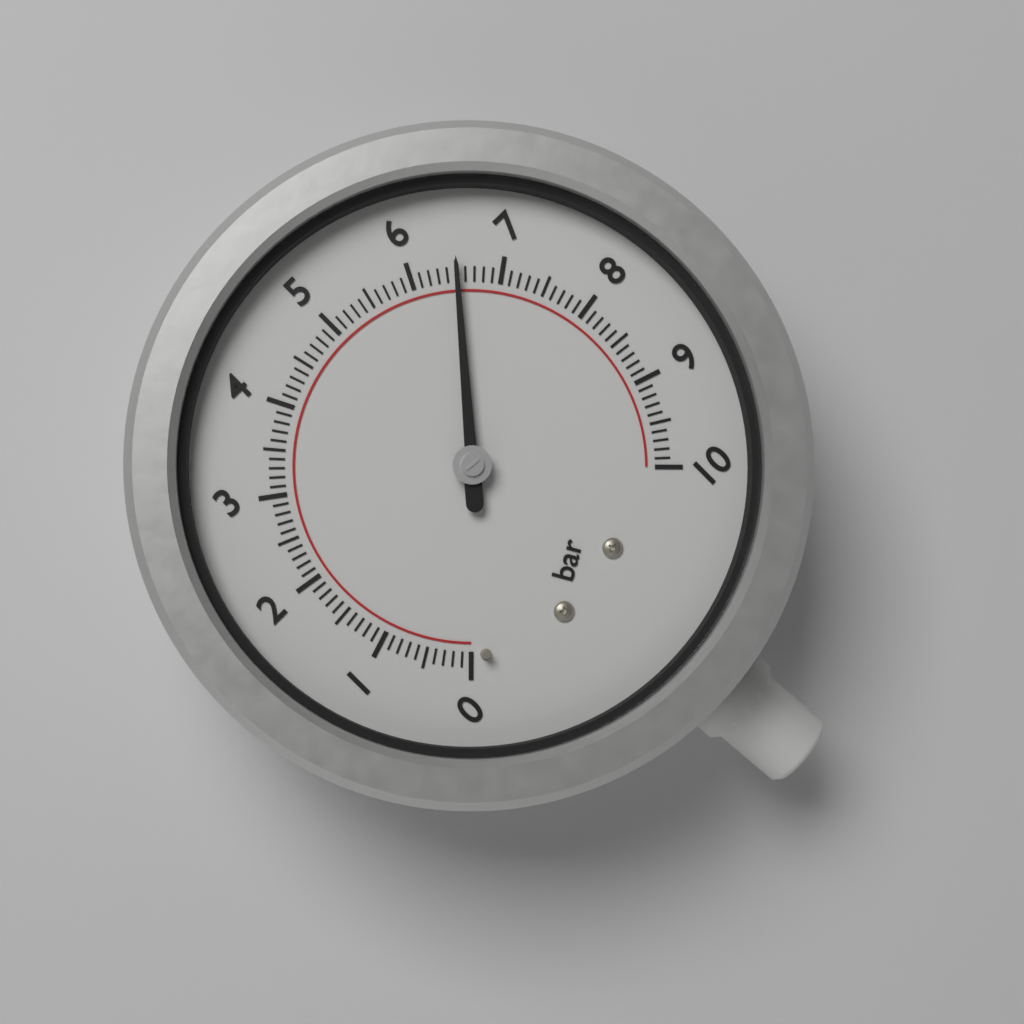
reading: 6.5 bar
